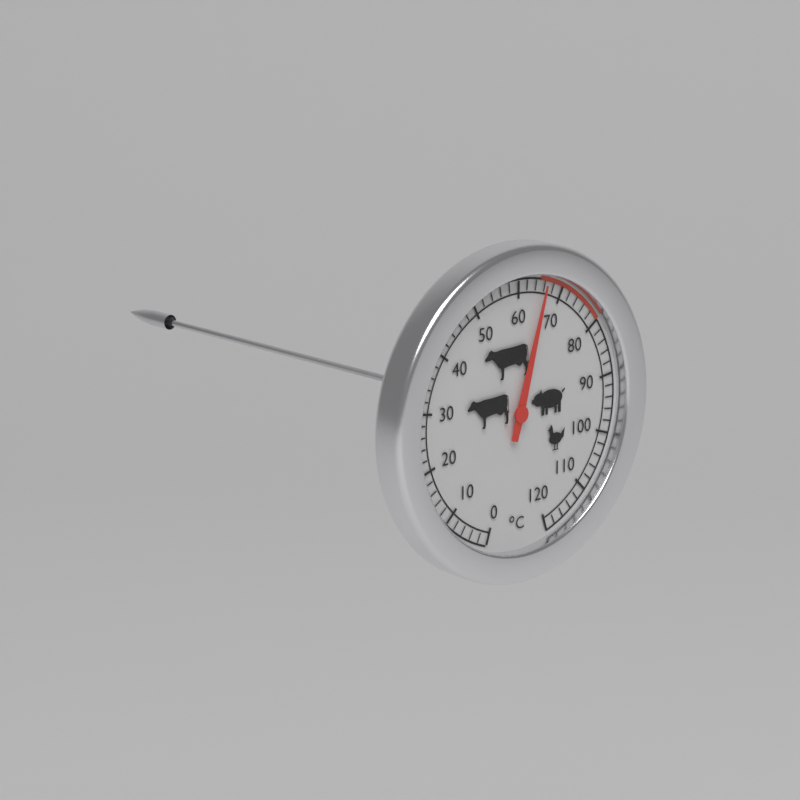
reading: 66 °C
